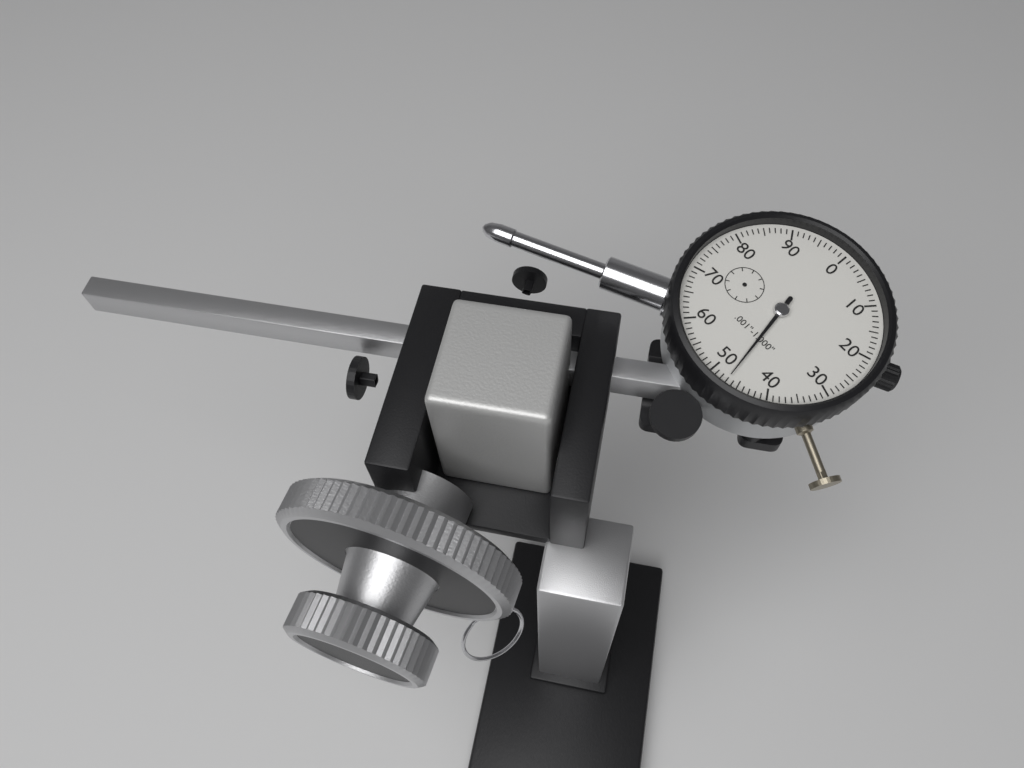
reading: 0.047 in
